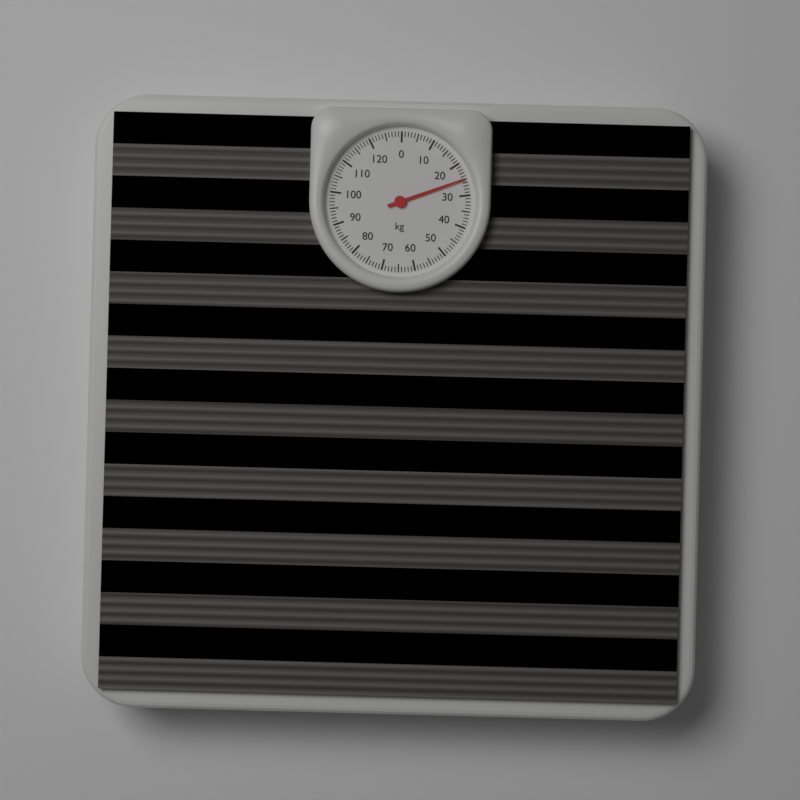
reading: 25 kg
